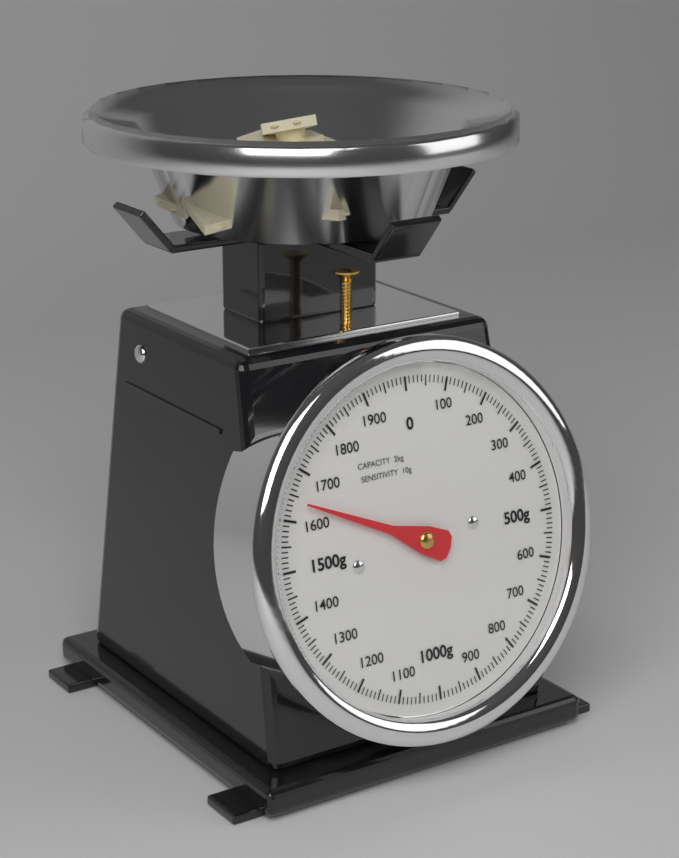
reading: 1640 g
